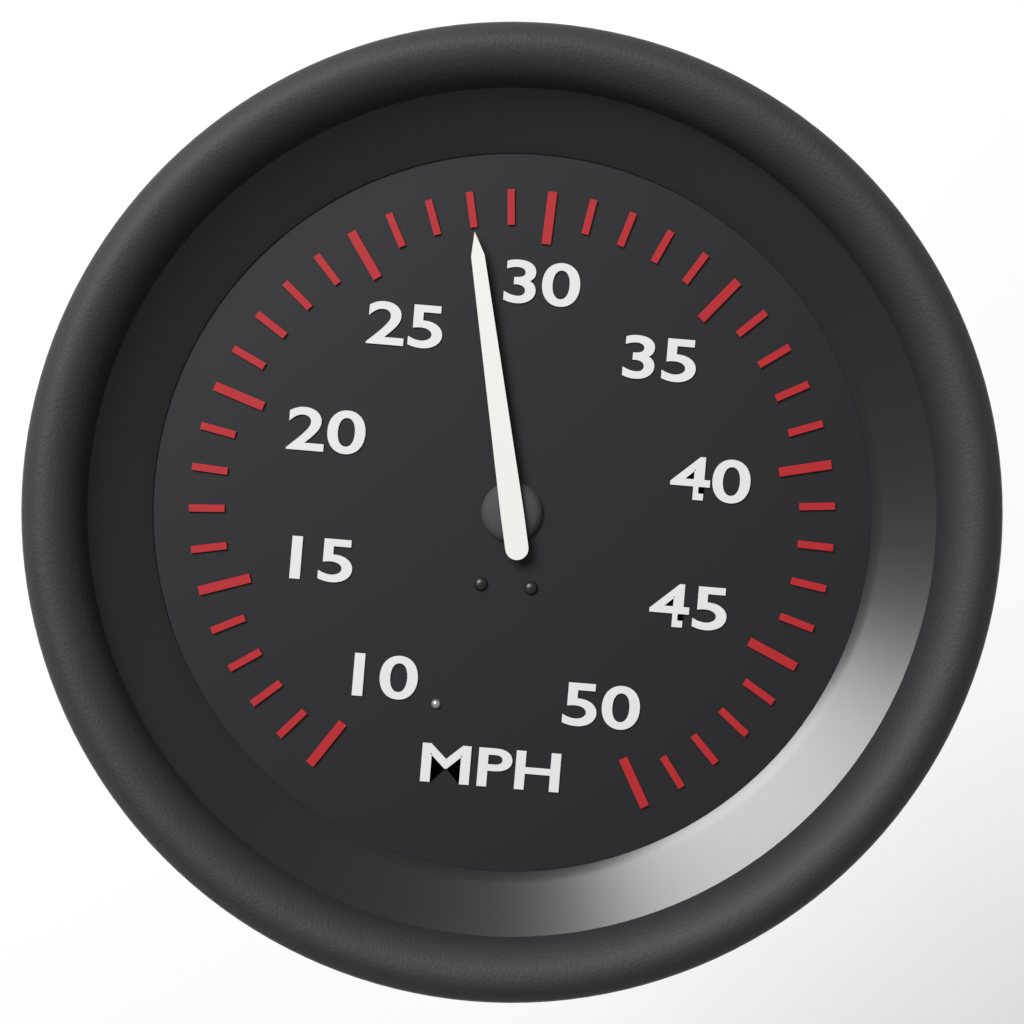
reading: 28 MPH
